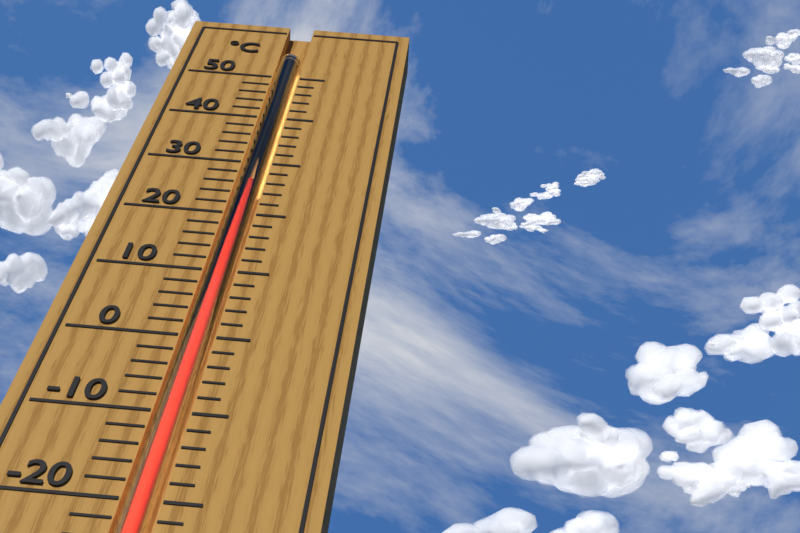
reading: 26 °C
